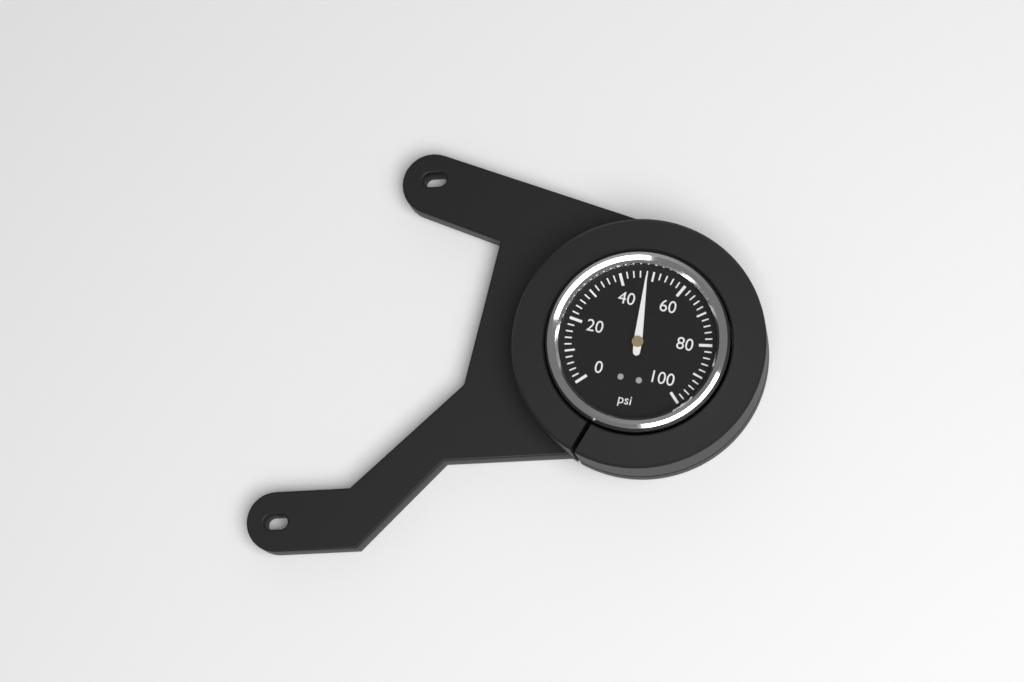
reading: 48 psi
